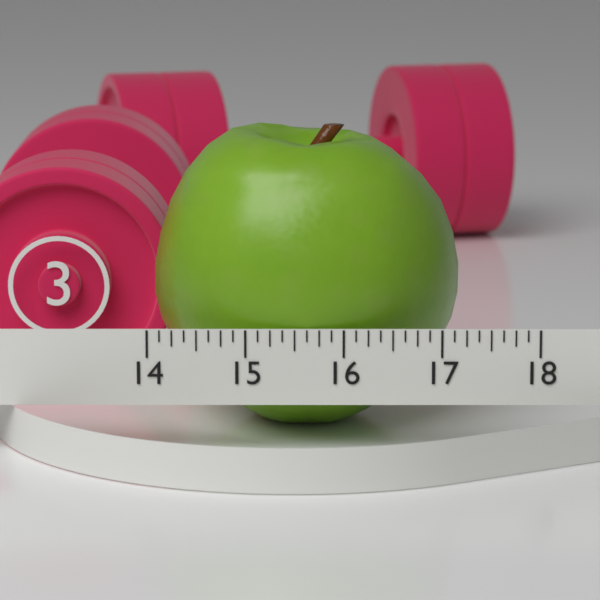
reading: 17.250 (no unit)
